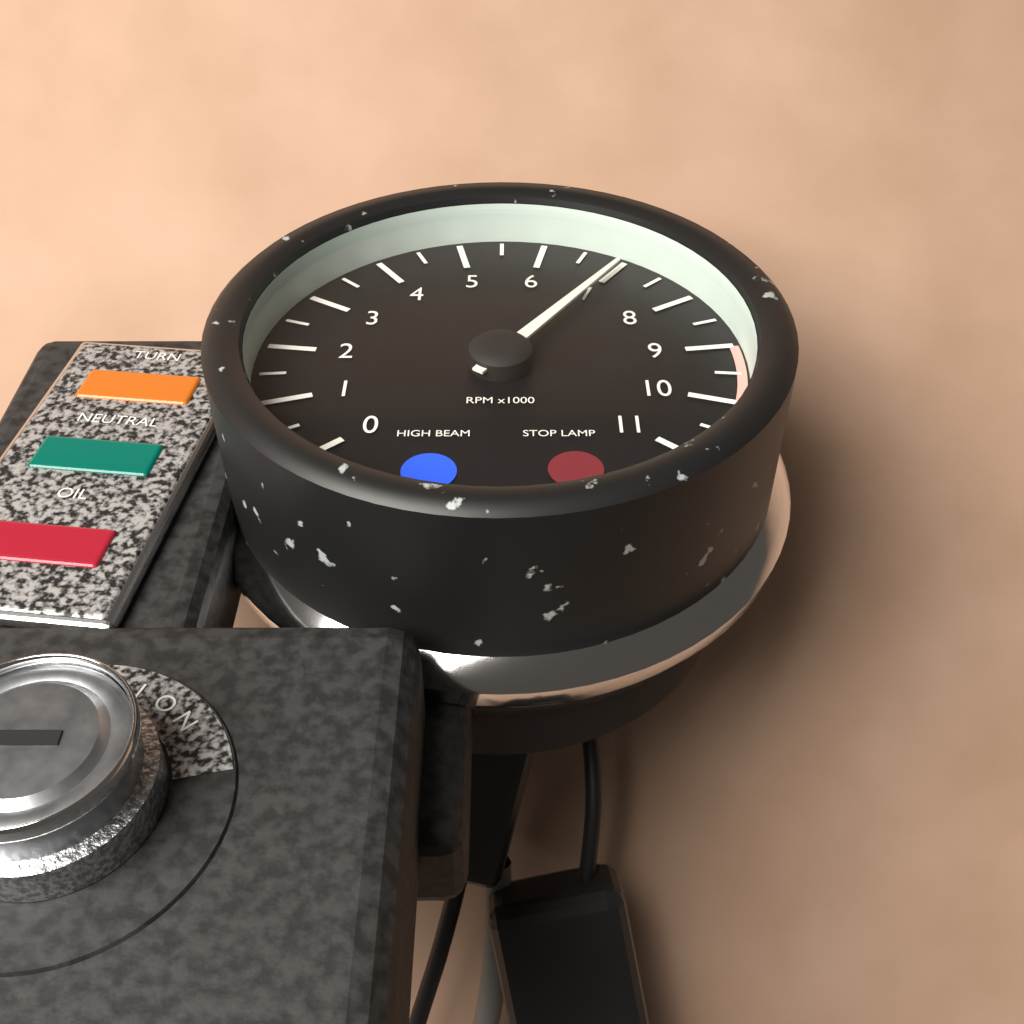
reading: 7000 RPM
